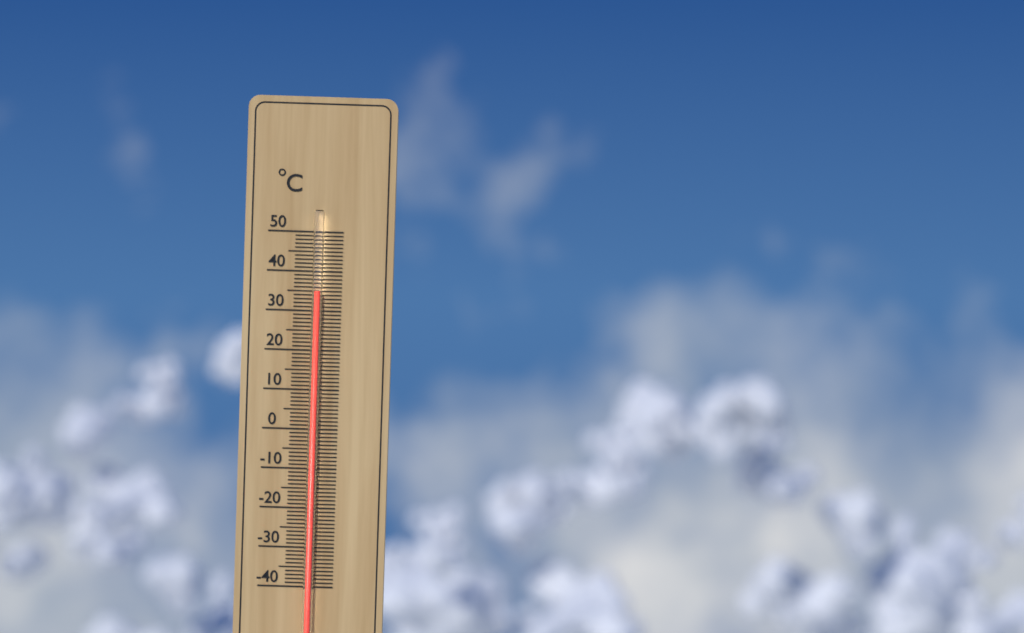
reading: 35 °C
